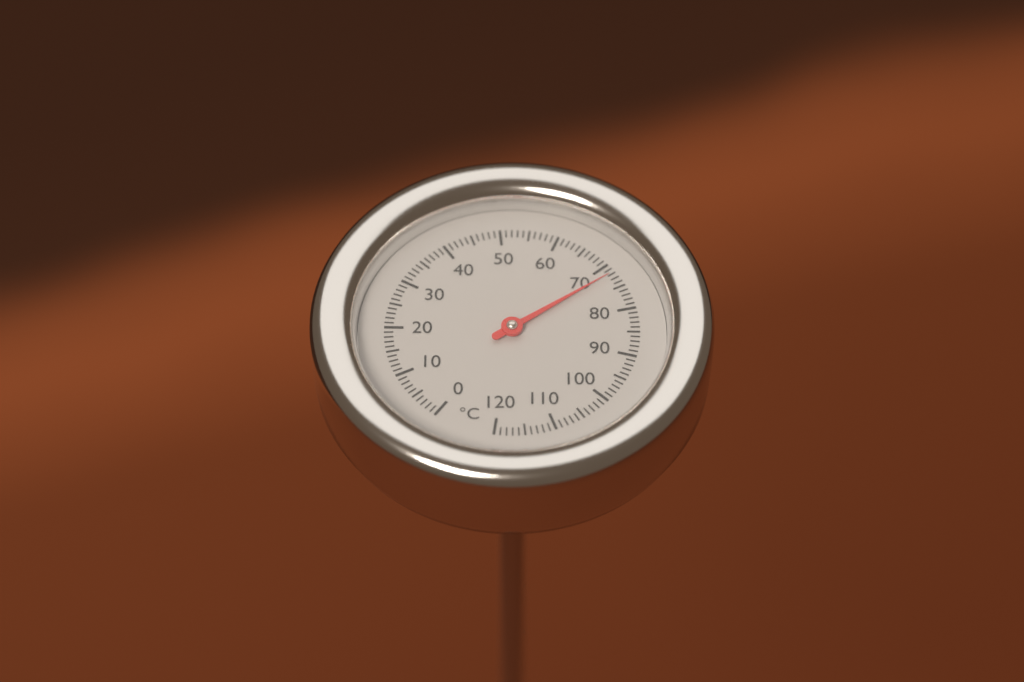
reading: 72 °C
